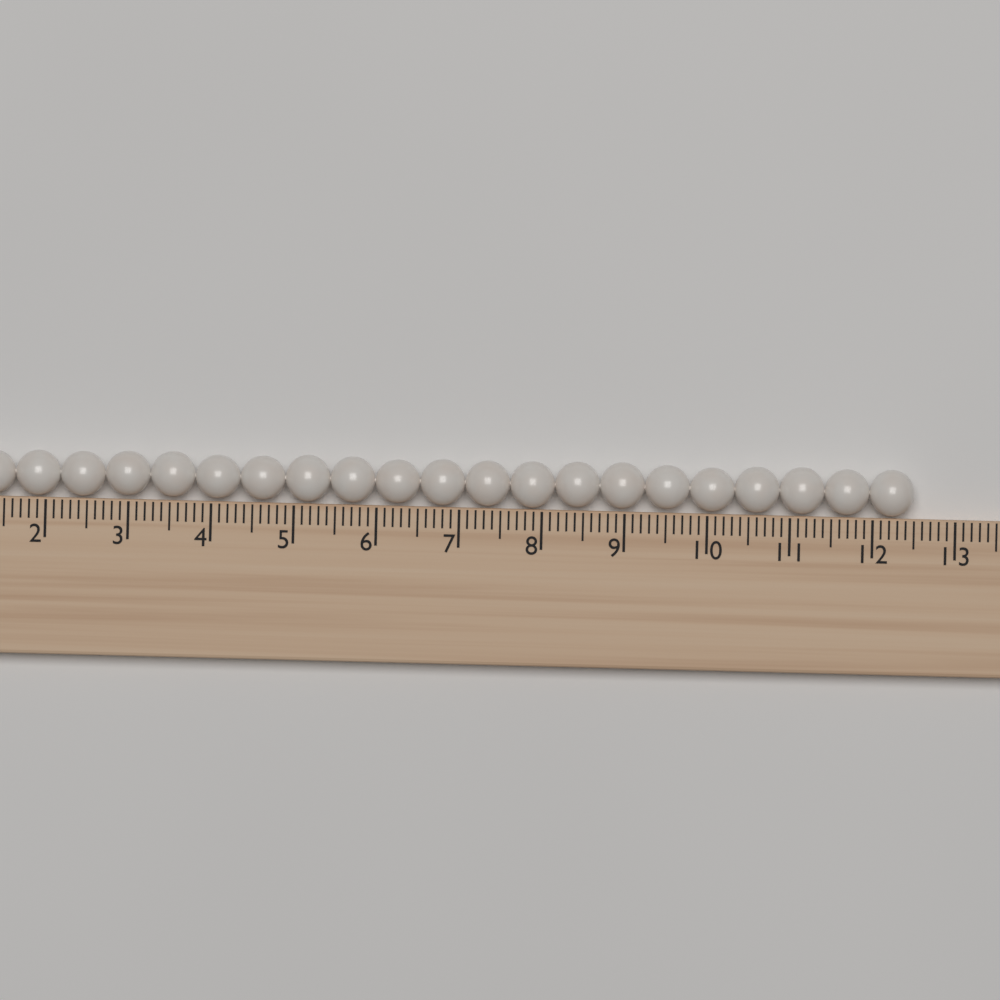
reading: 12.5 (no unit)
